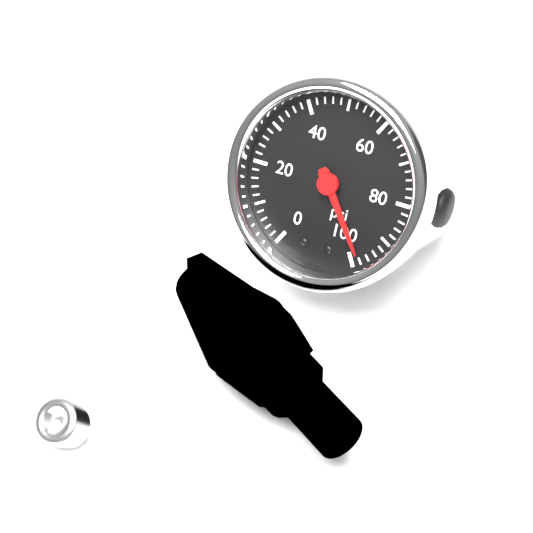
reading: 98 psi
